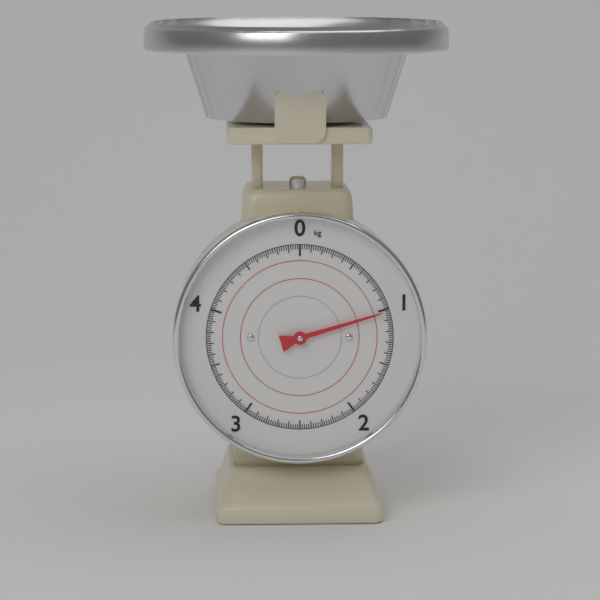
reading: 1.02 kg
